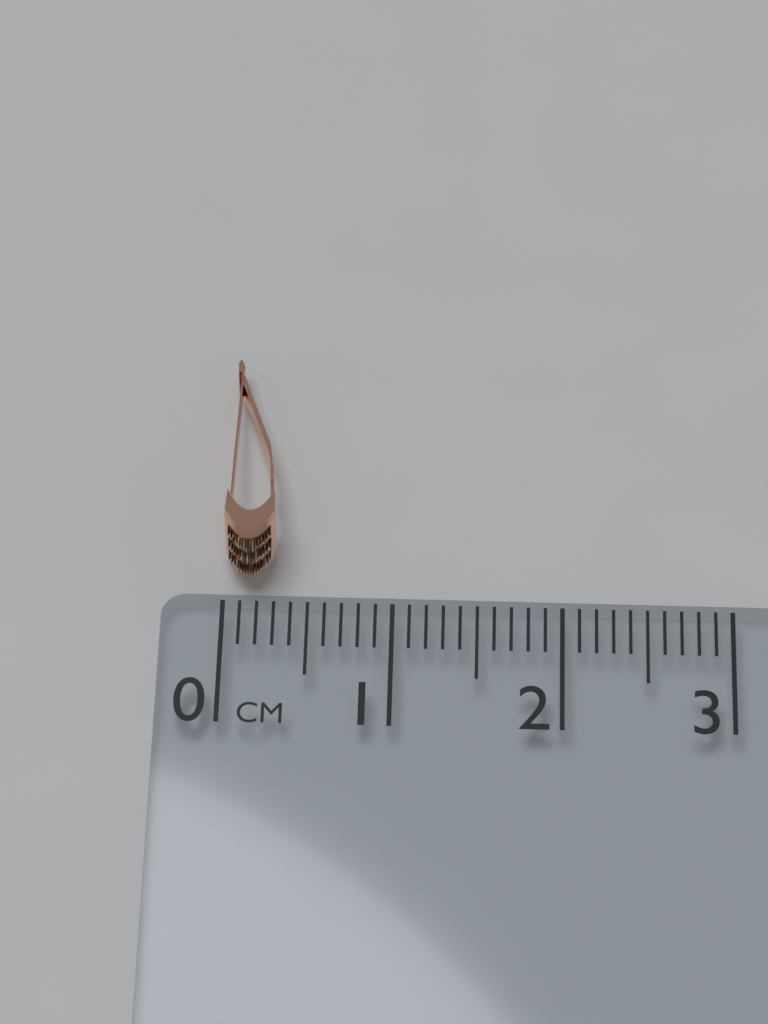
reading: 0.3 cm
